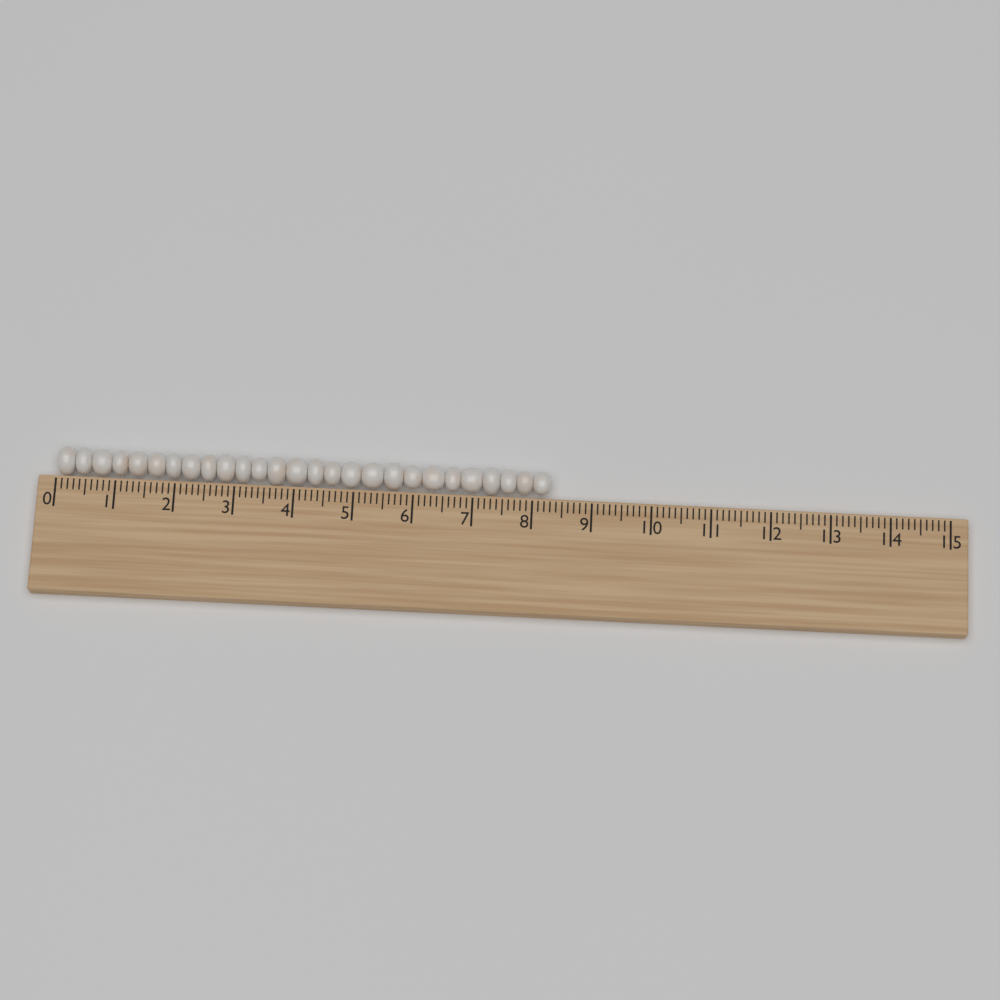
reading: 8.3 (no unit)
